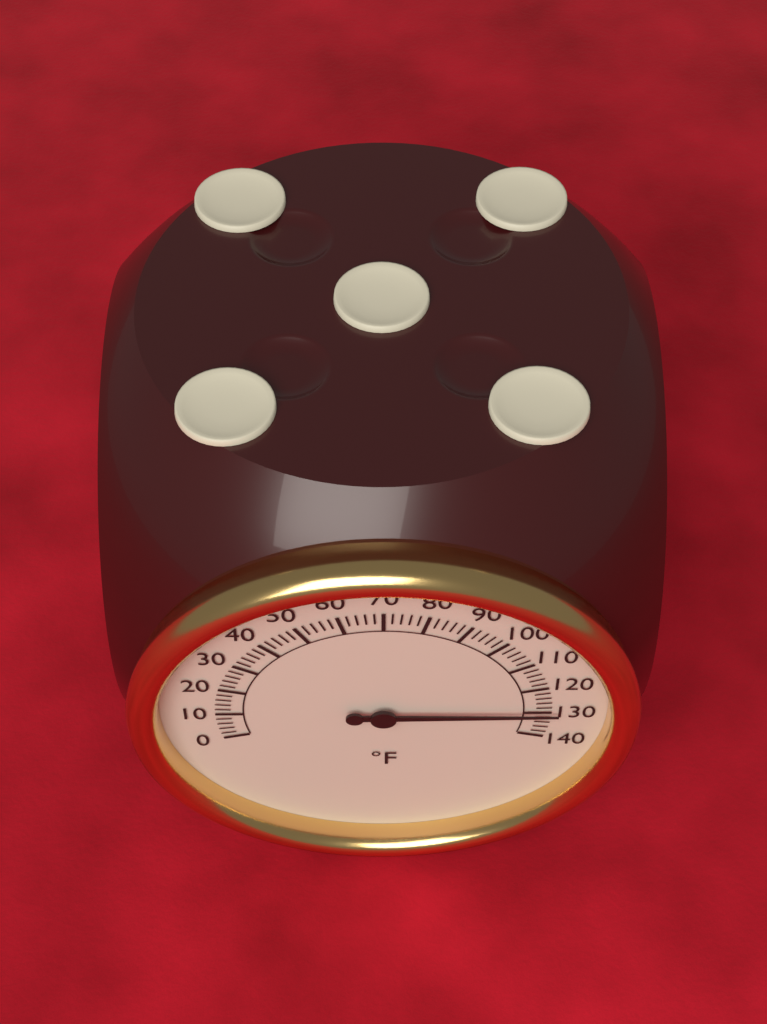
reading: 130 °F
